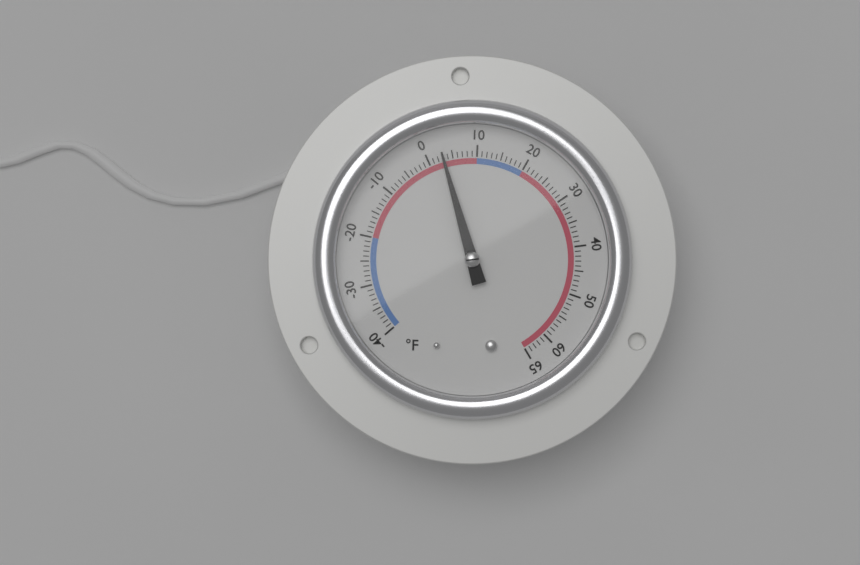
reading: 3 °F
